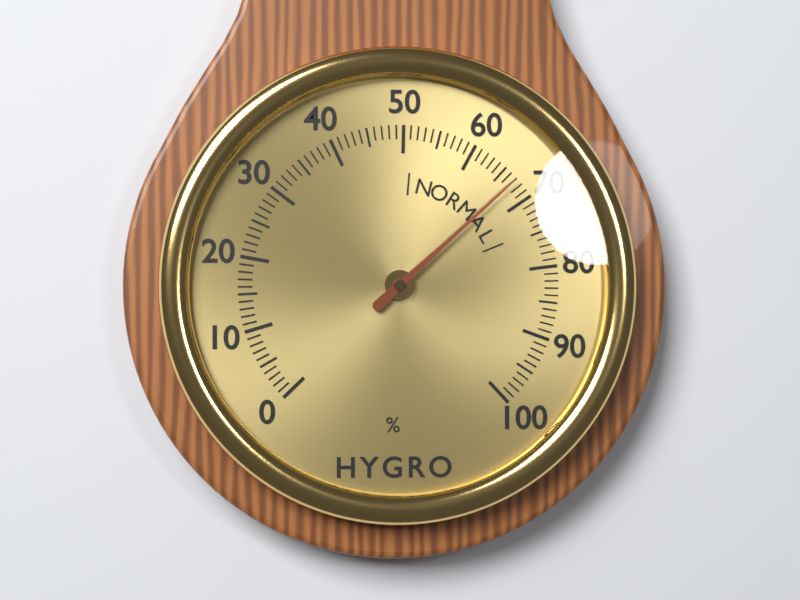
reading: 67 %
